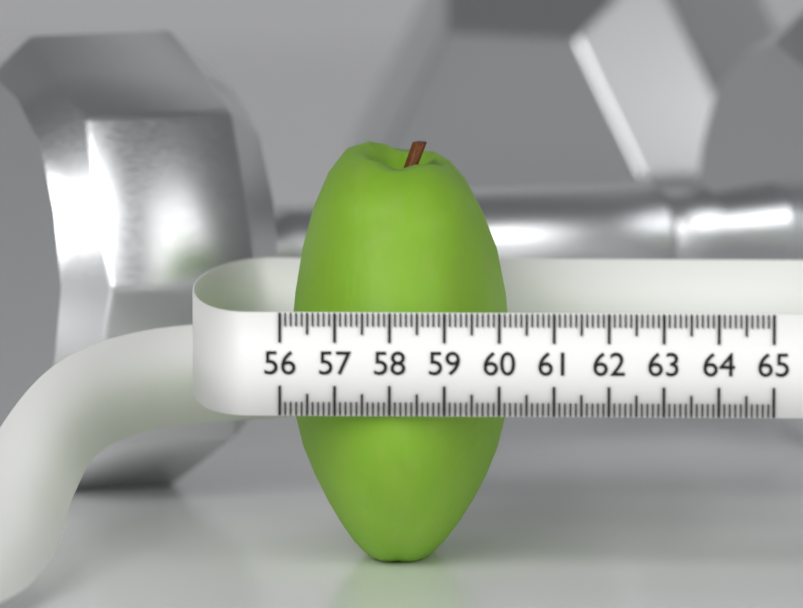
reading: 60.1 (no unit)
